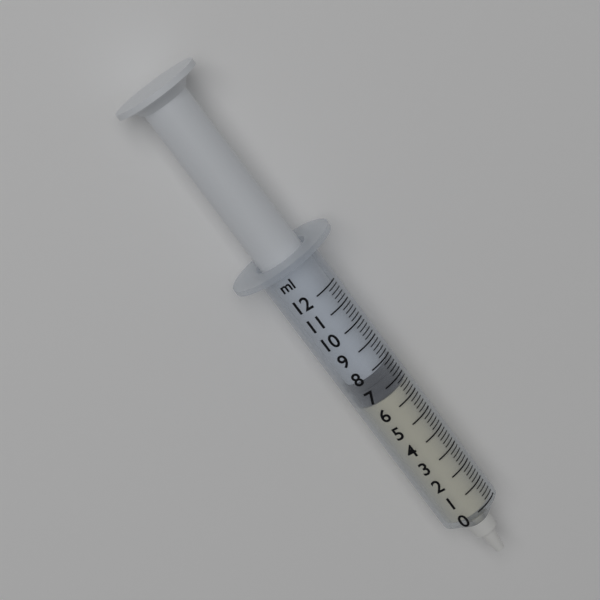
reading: 6.6 ml
